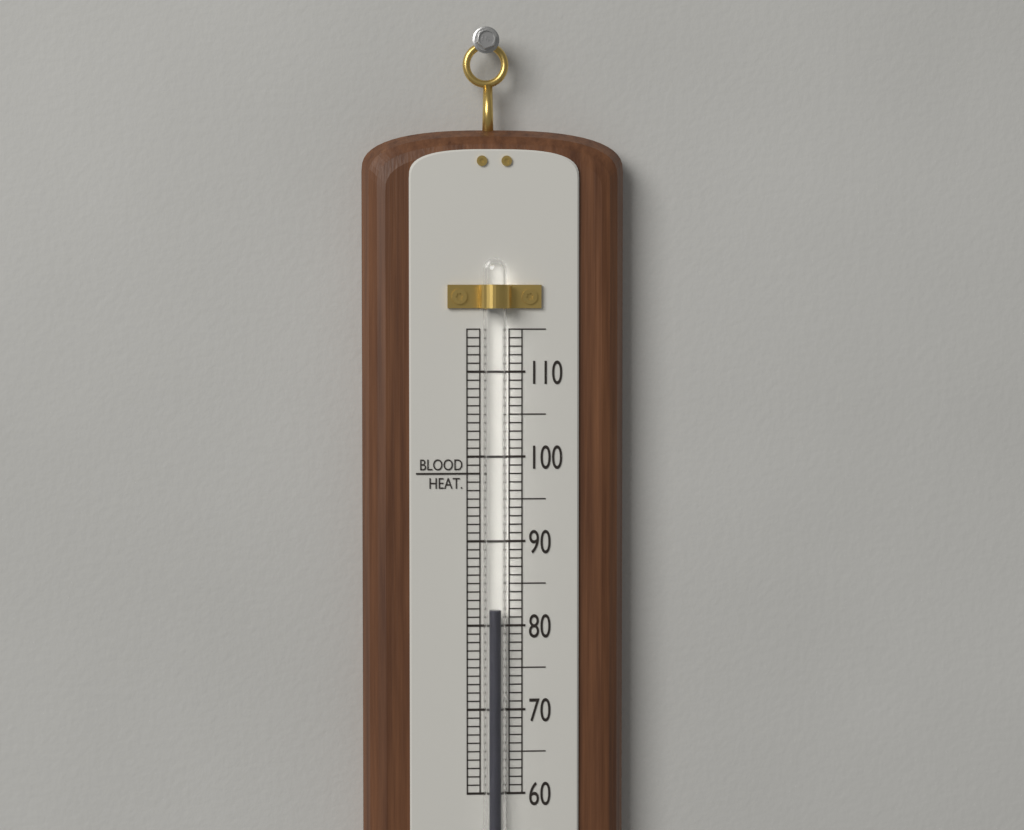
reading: 82 (no unit)
